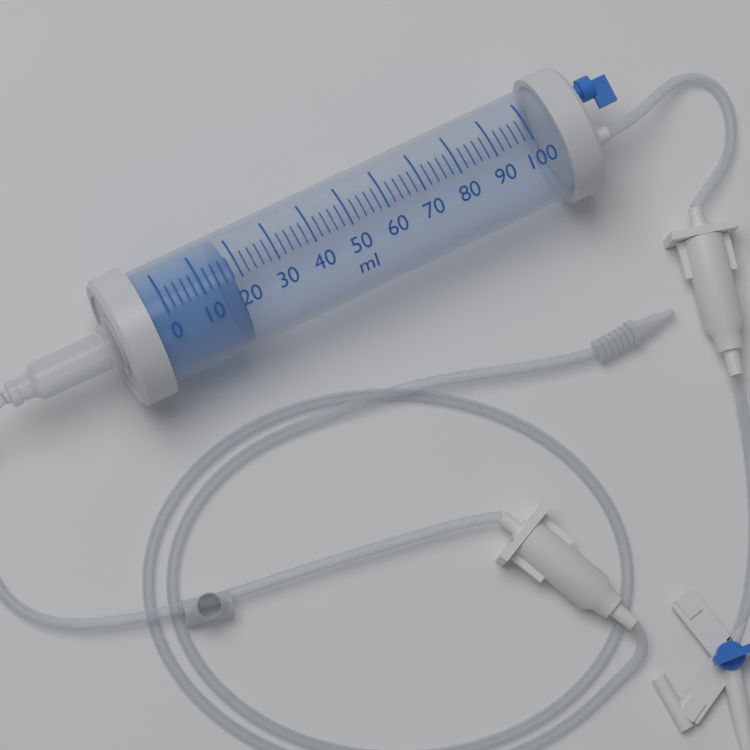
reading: 18 ml
